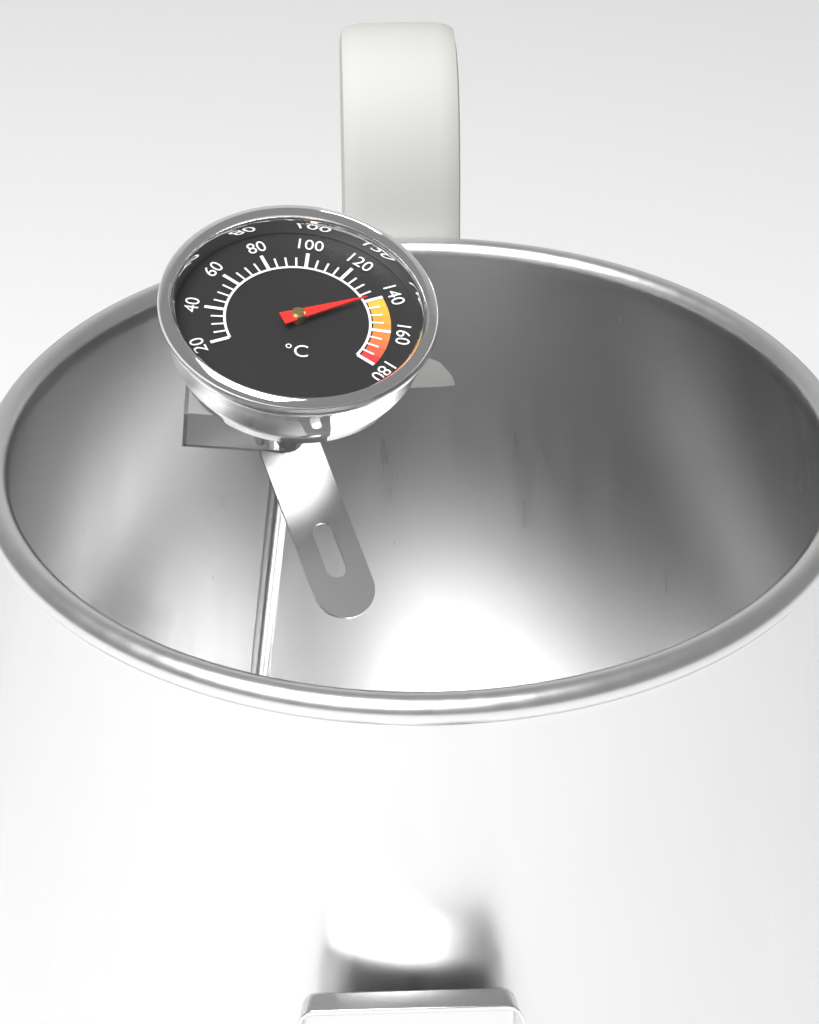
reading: 140 °C
